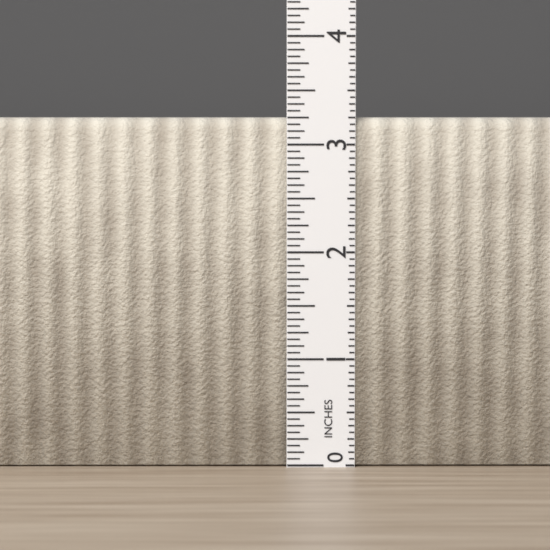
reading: 3.2500 in
